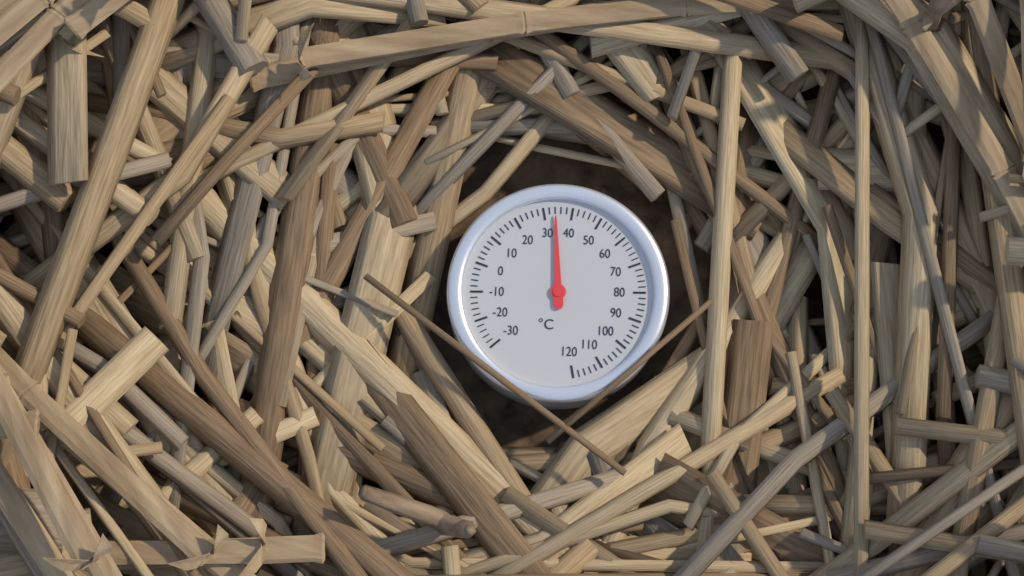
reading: 34 °C
